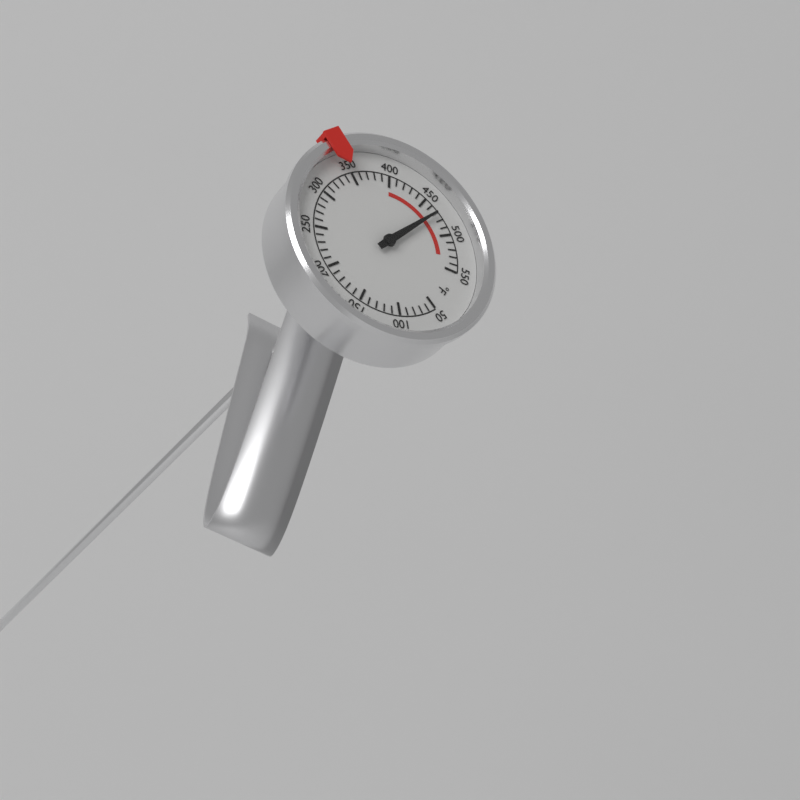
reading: 470 °F
